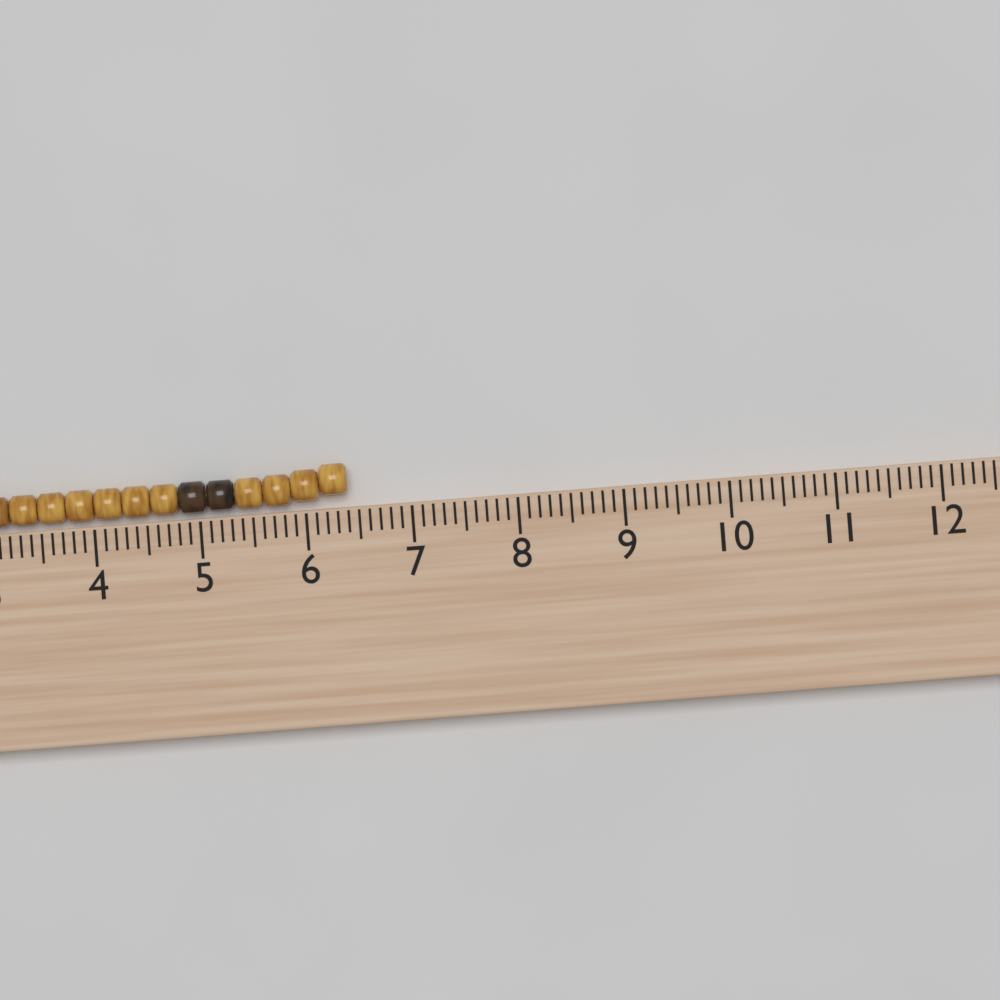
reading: 6.4 cm
